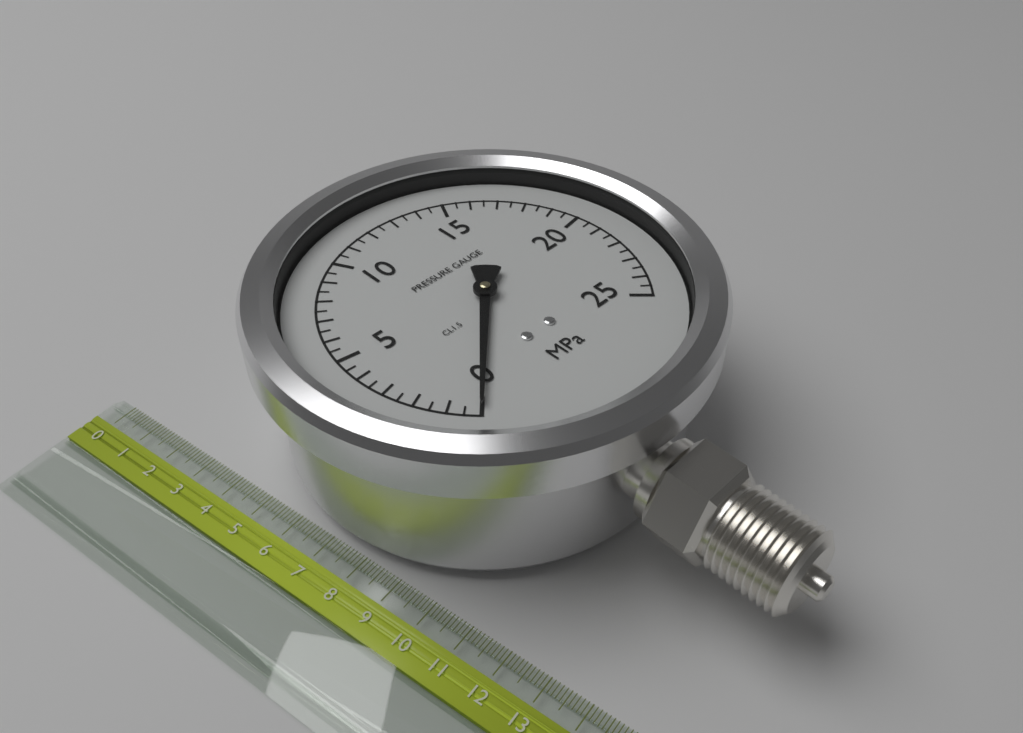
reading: 0.0 MPa
